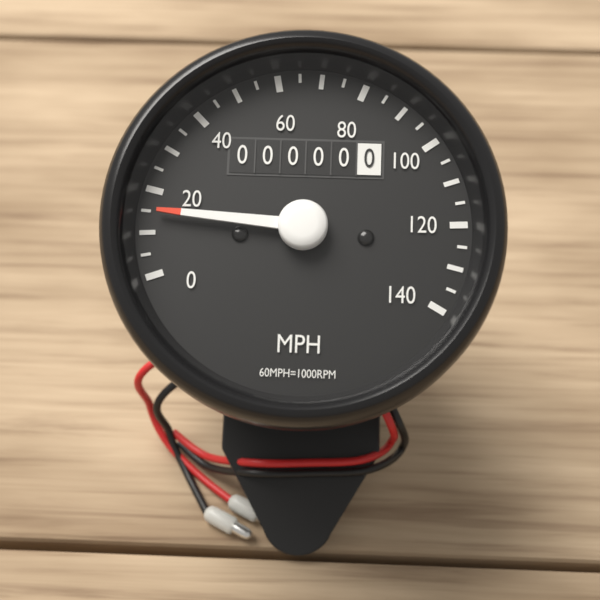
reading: 15 MPH
